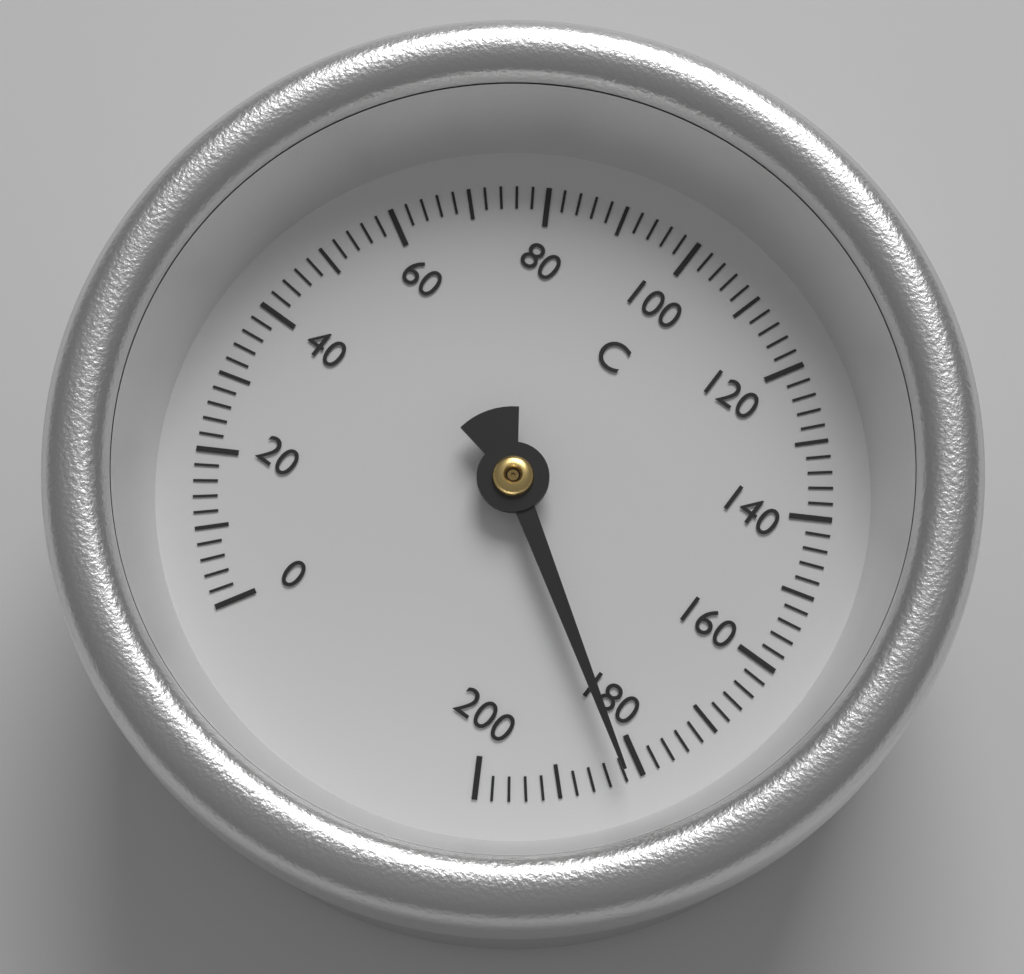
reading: 182 °C
